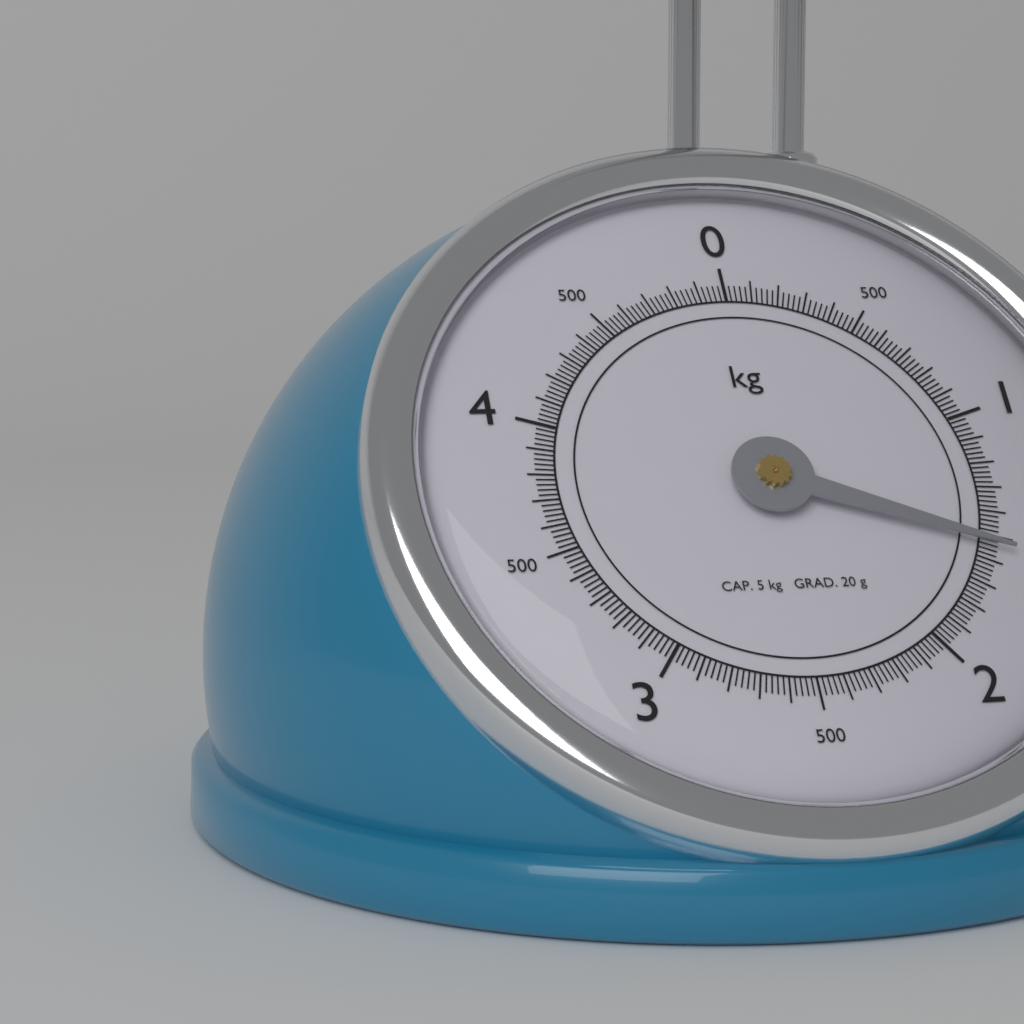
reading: 1.54 kg
